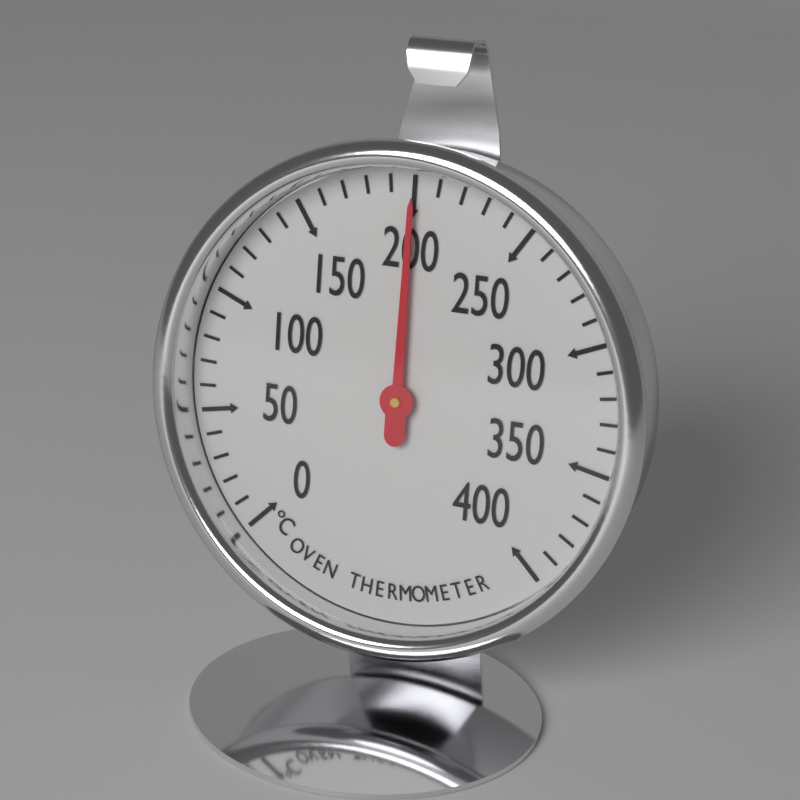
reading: 200 °C
